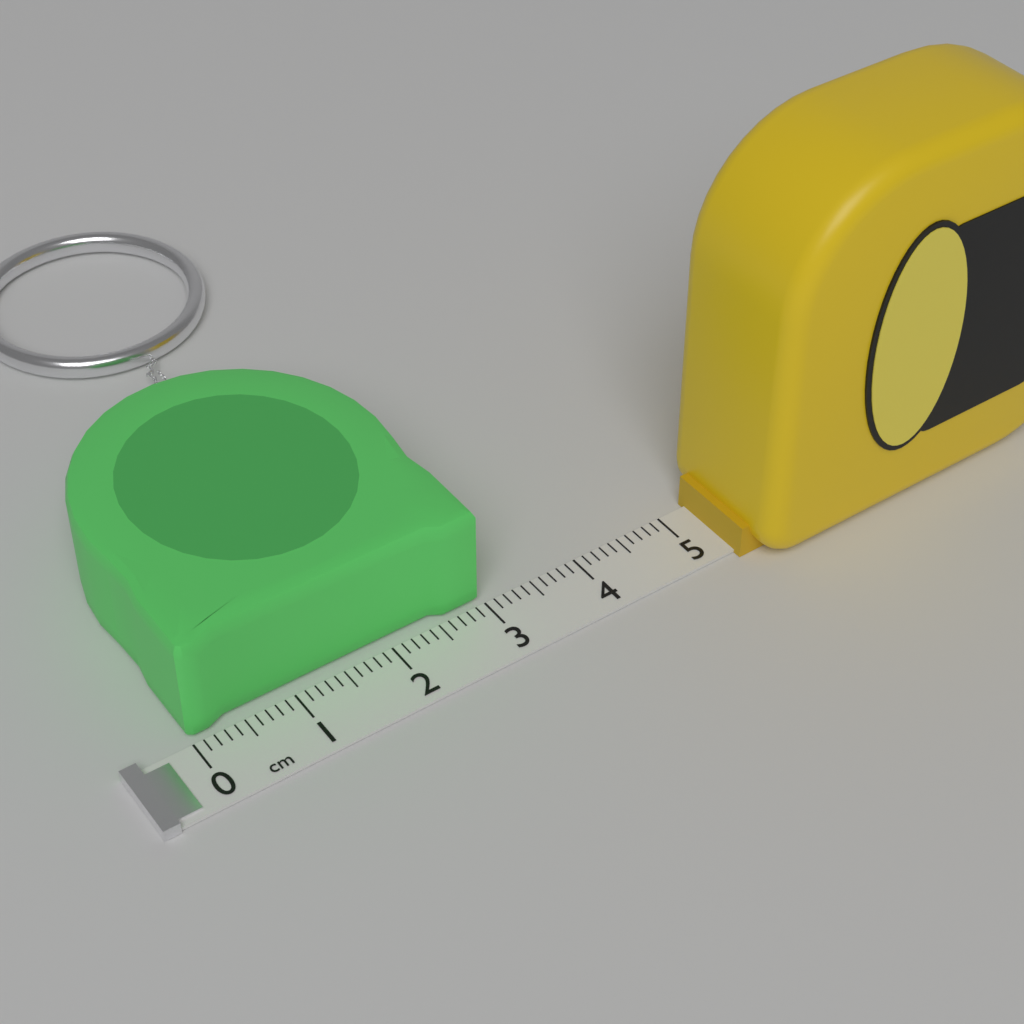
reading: 3.0 cm
